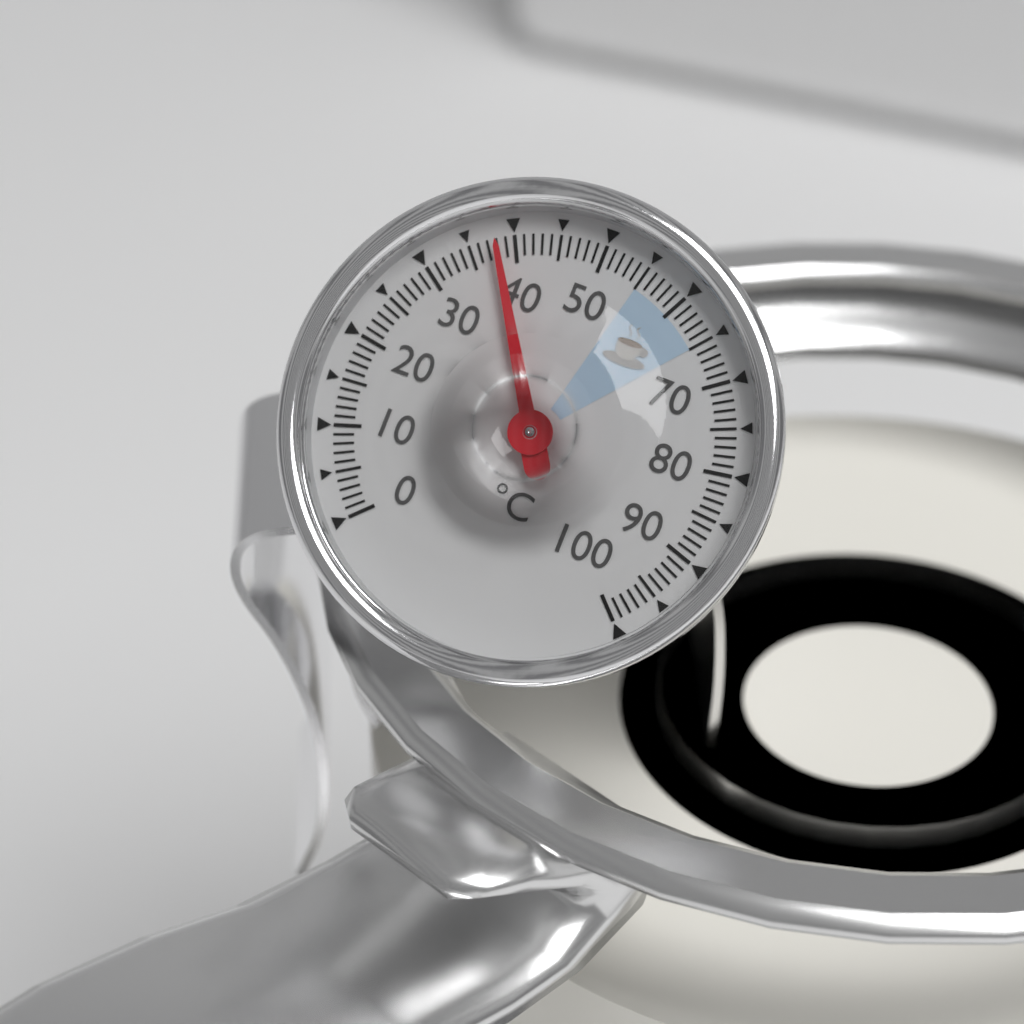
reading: 38 °C
